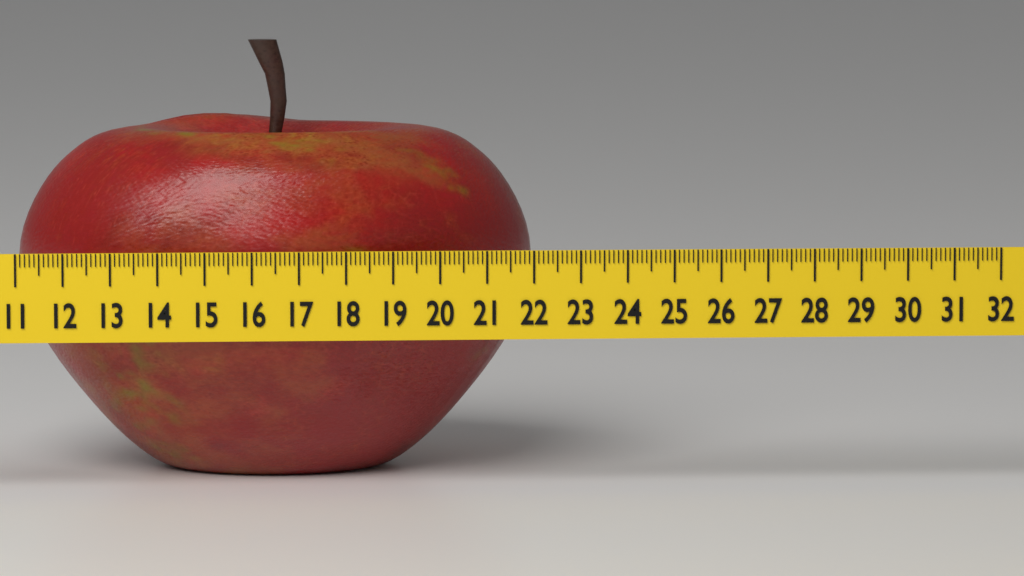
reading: 22.2 (no unit)
